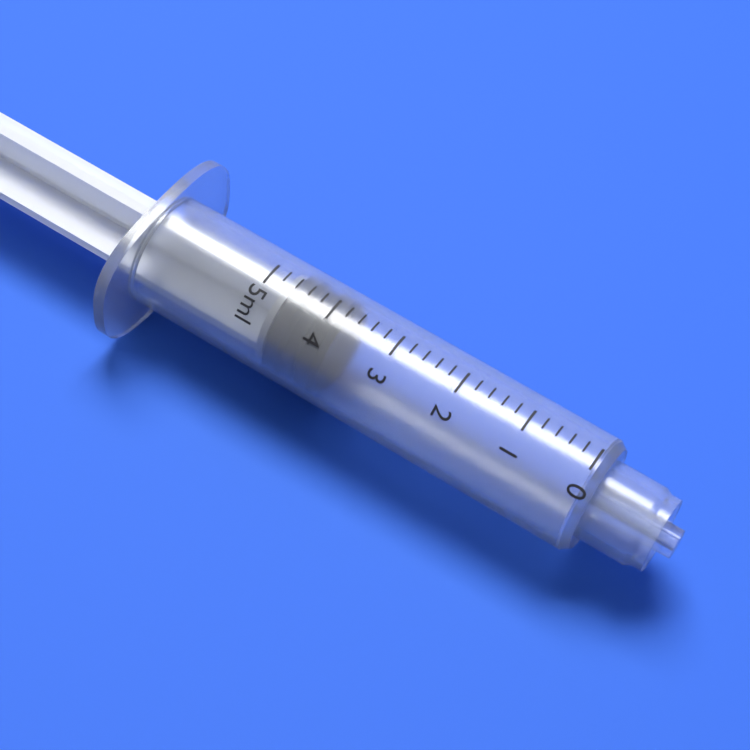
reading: 3.8 ml
